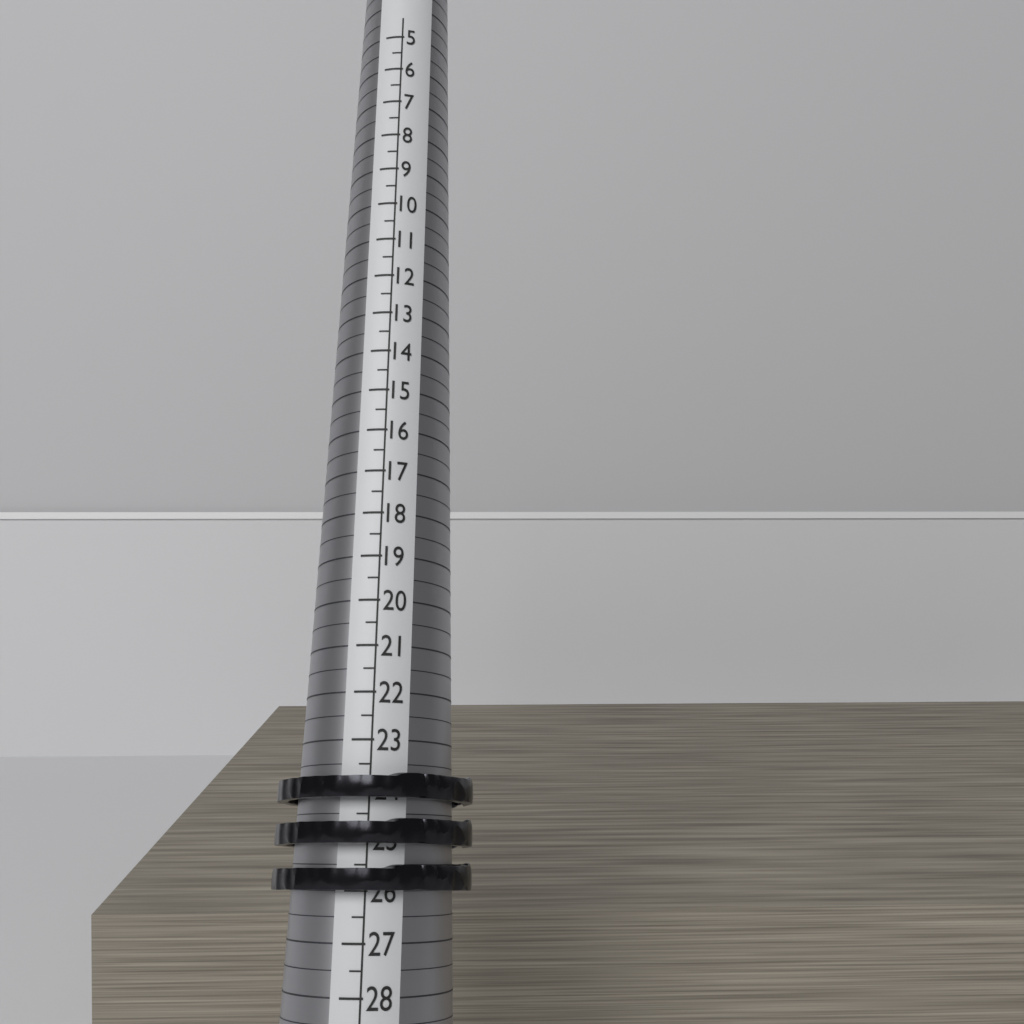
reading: 26.0 (no unit)
